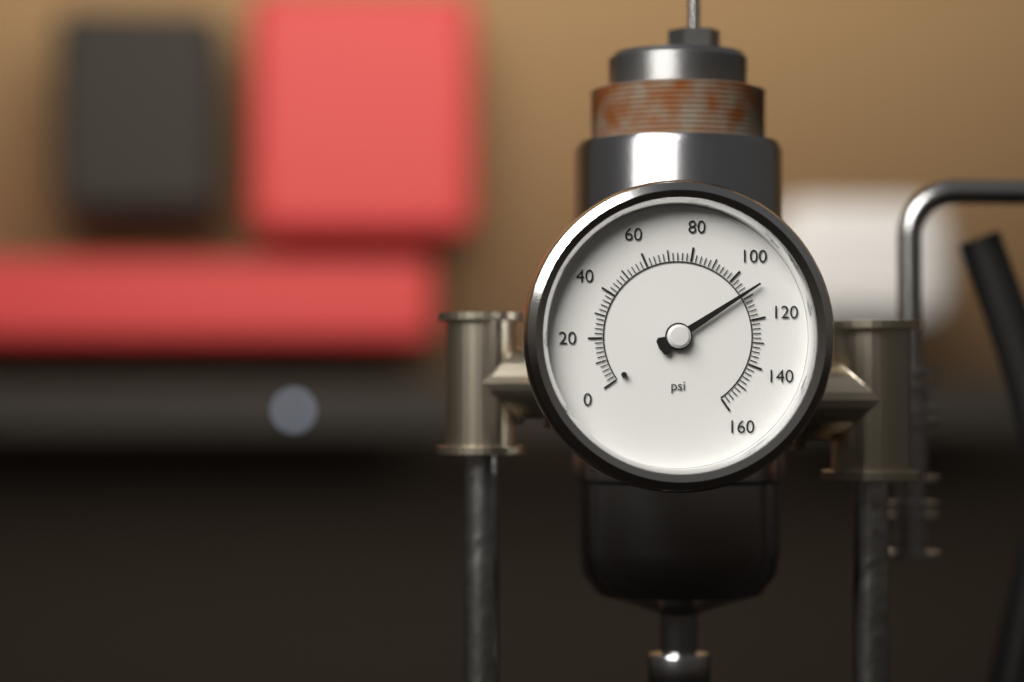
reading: 108 psi
